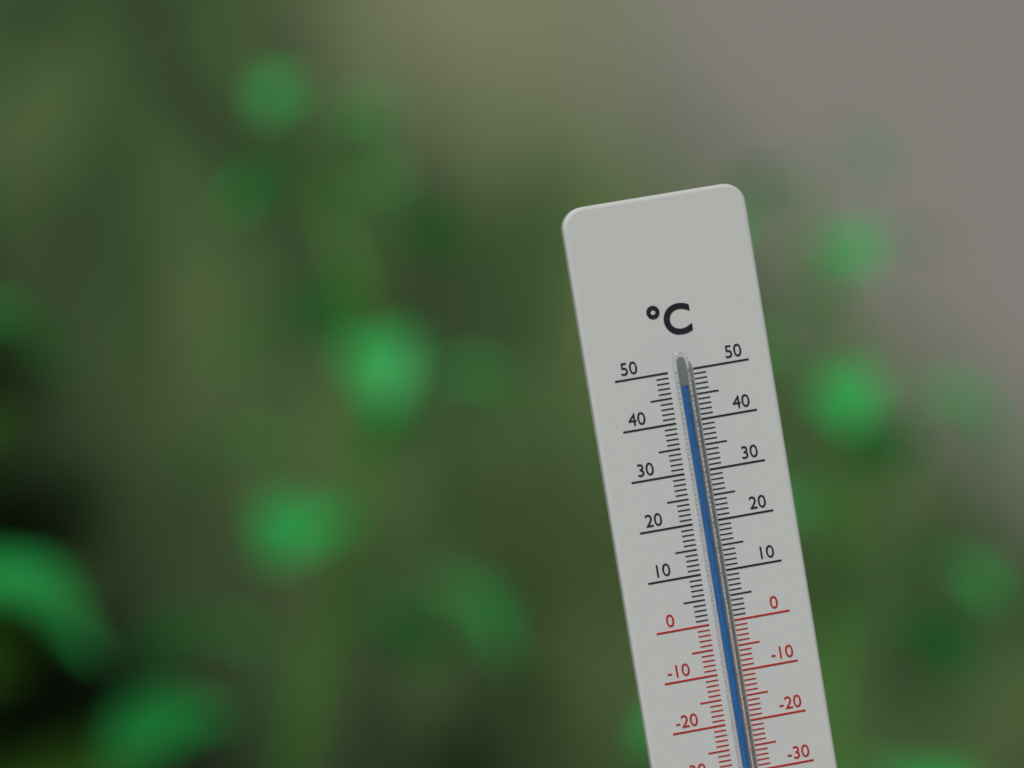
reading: 47 °C
